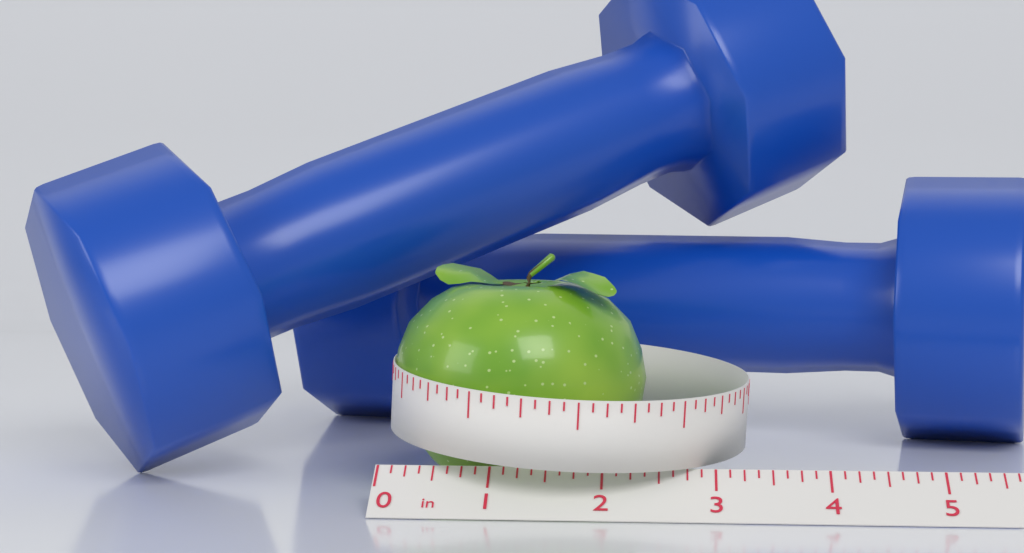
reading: 2.375 in
